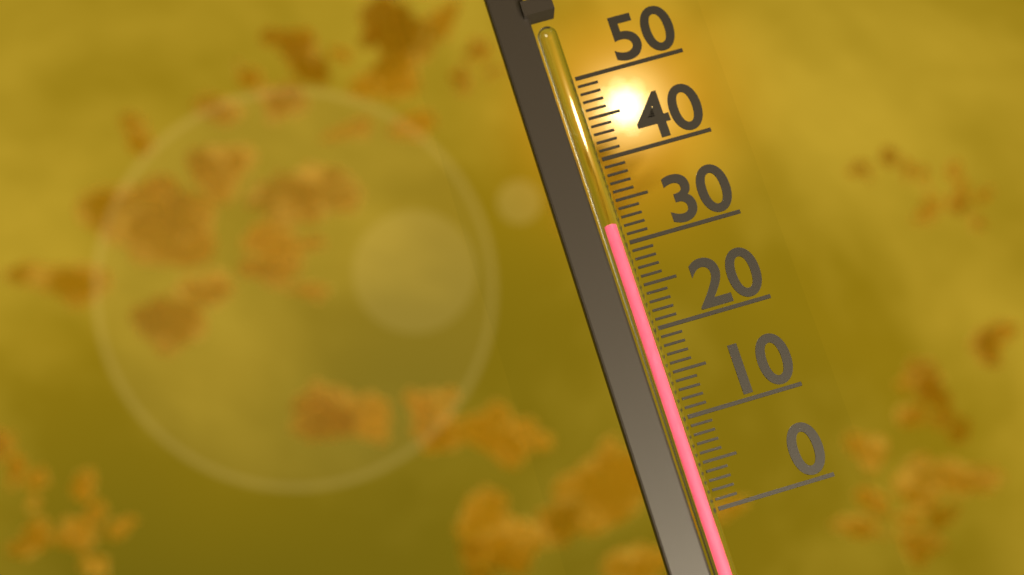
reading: 32 (no unit)
